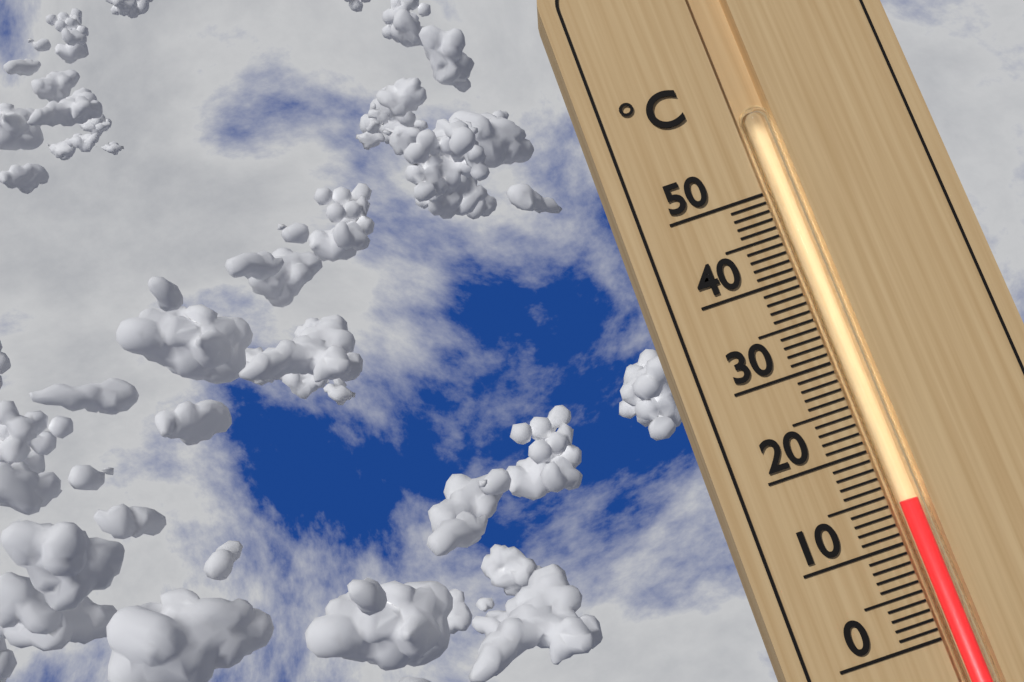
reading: 14 °C
